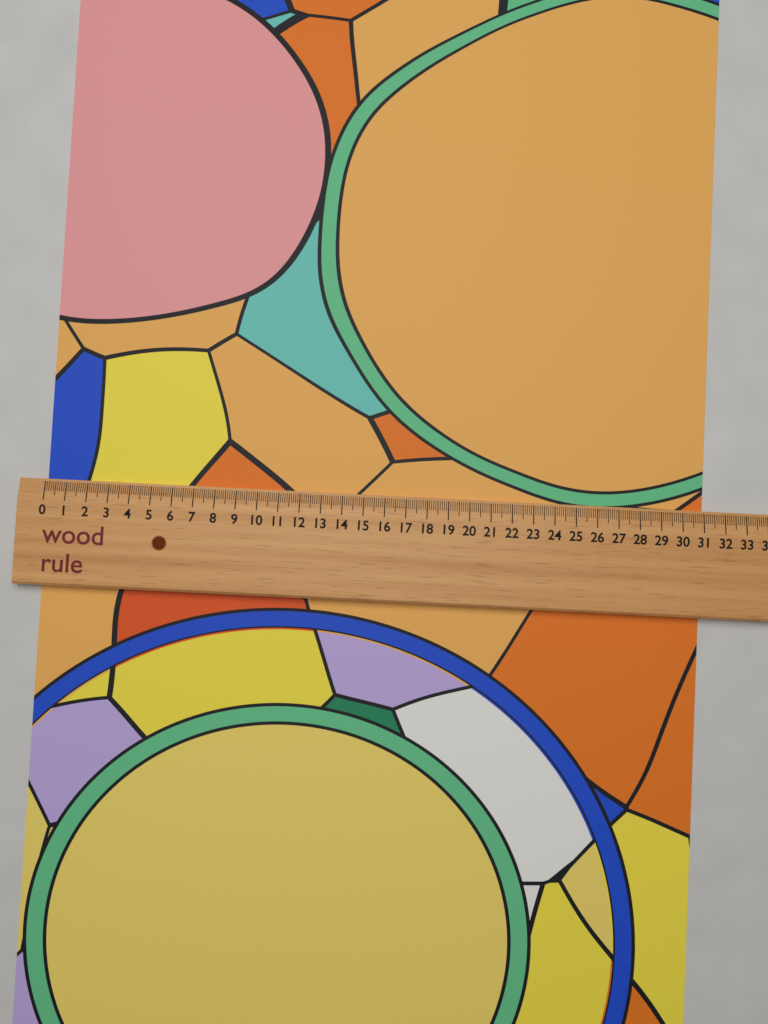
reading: 31.0 (no unit)
